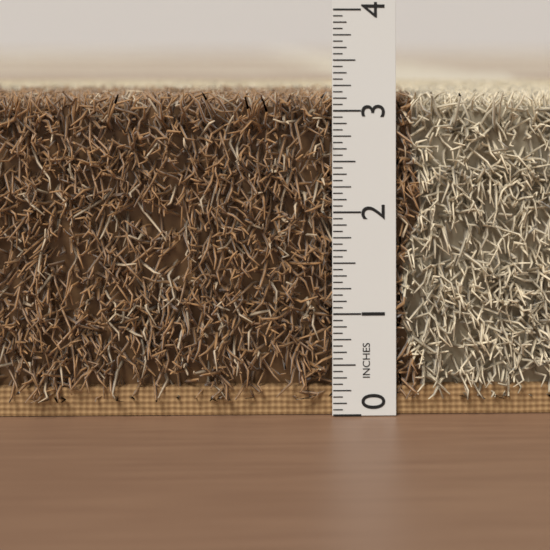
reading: 3.1875 in
